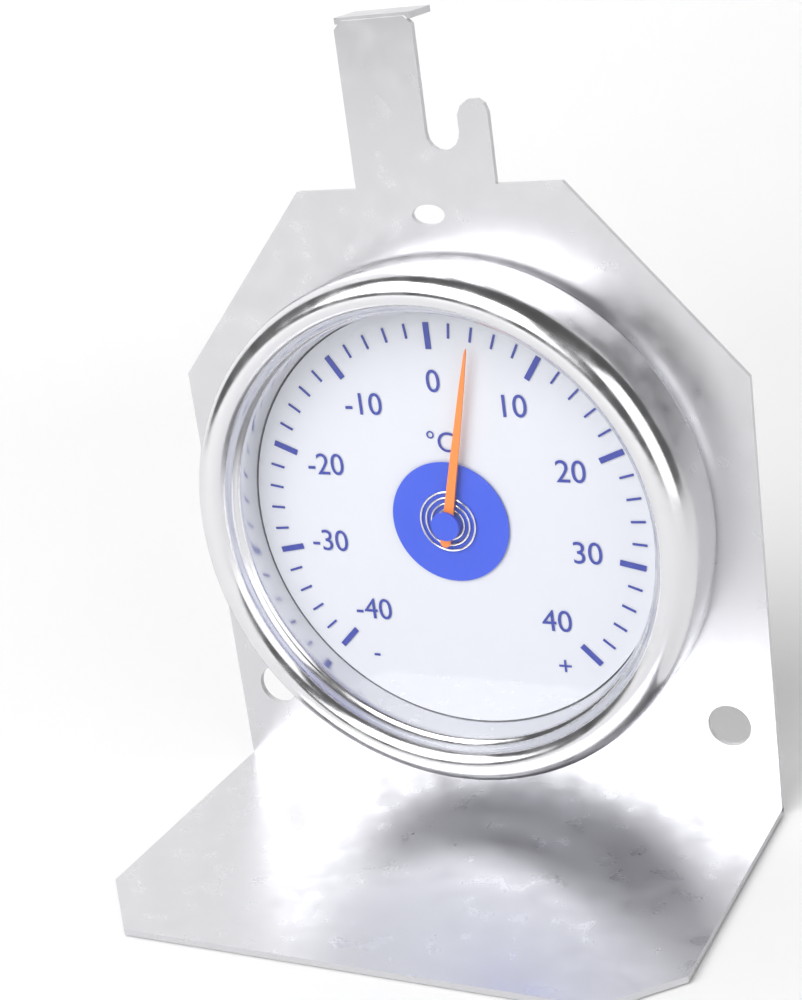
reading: 4 °C
